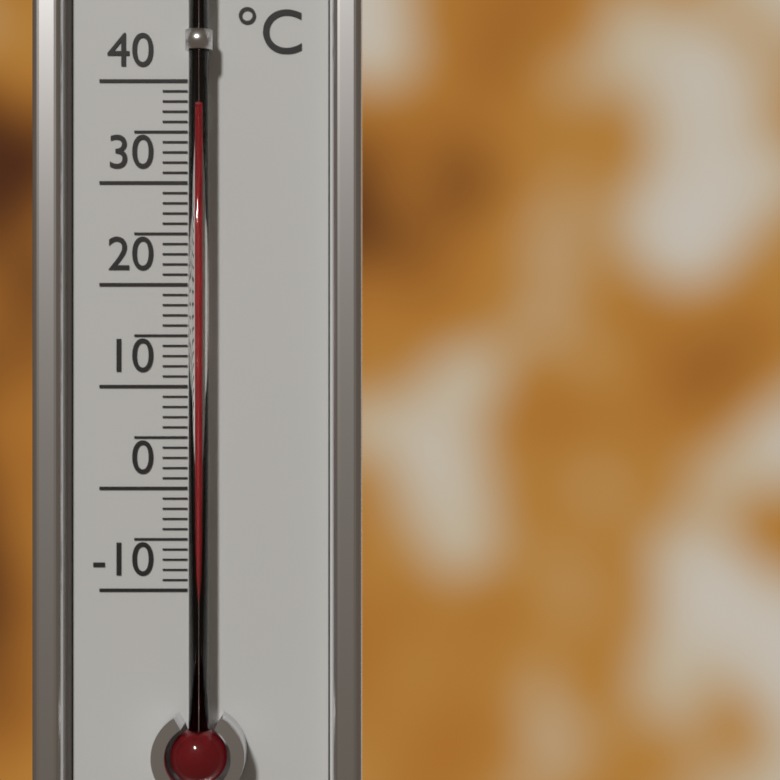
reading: 37 °C
